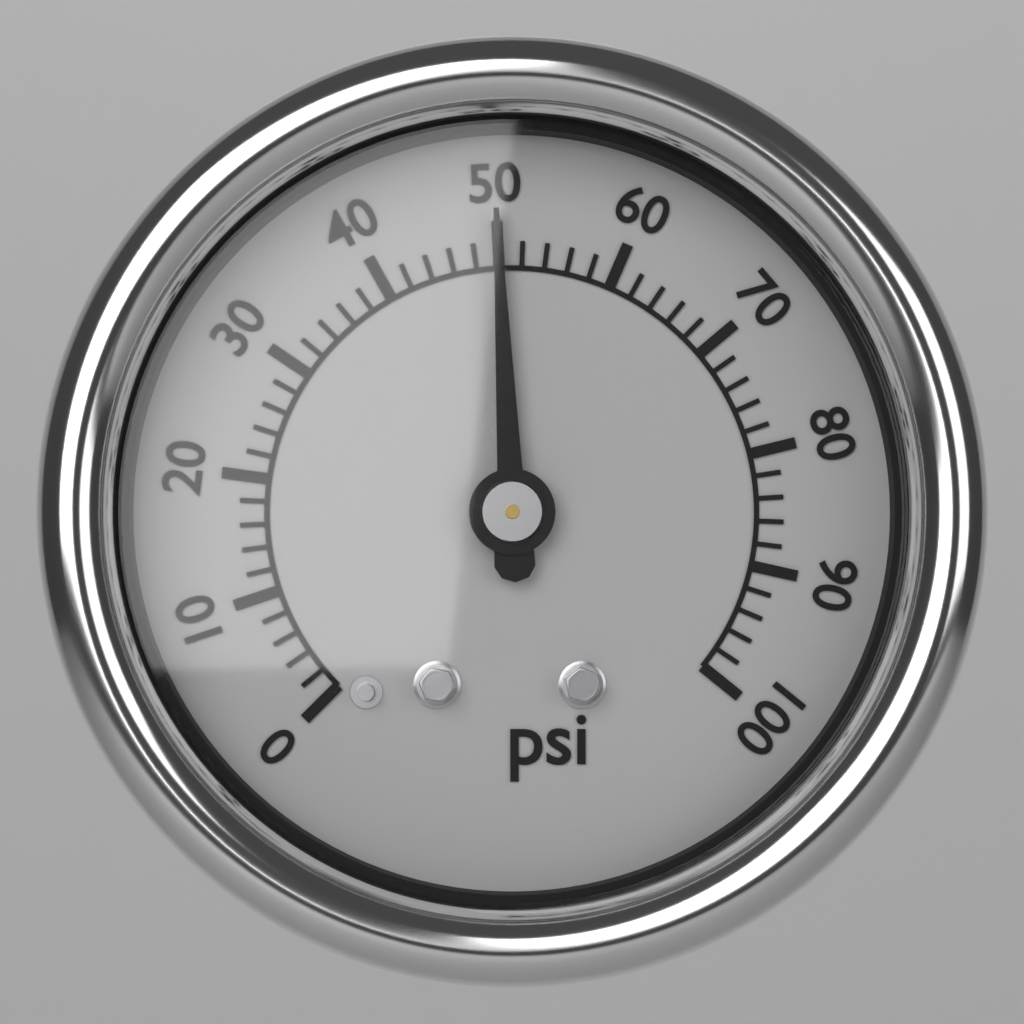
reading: 50 psi
